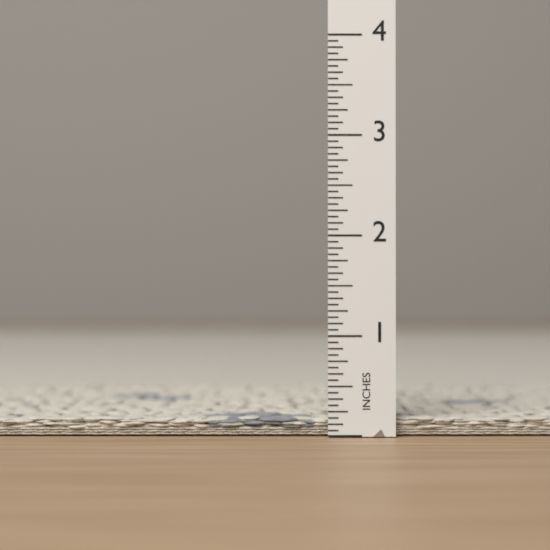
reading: 0.1875 in
